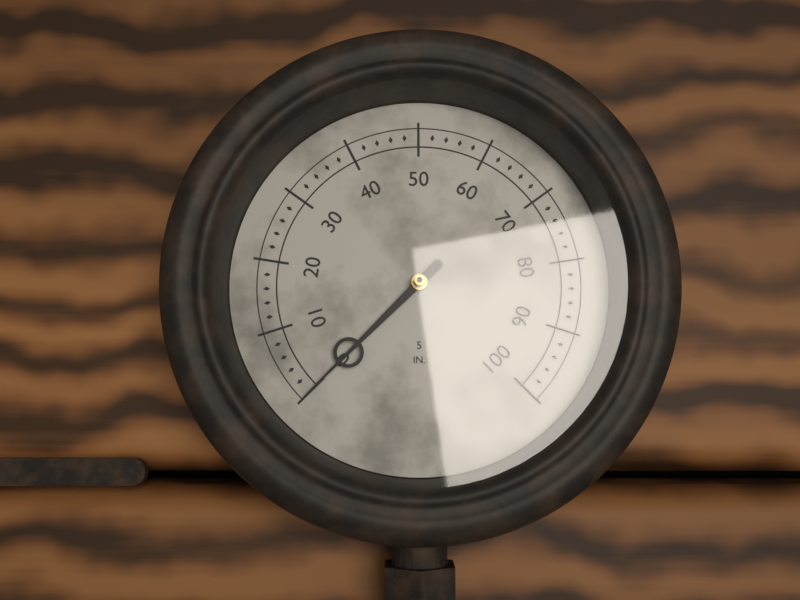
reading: 0 (no unit)
